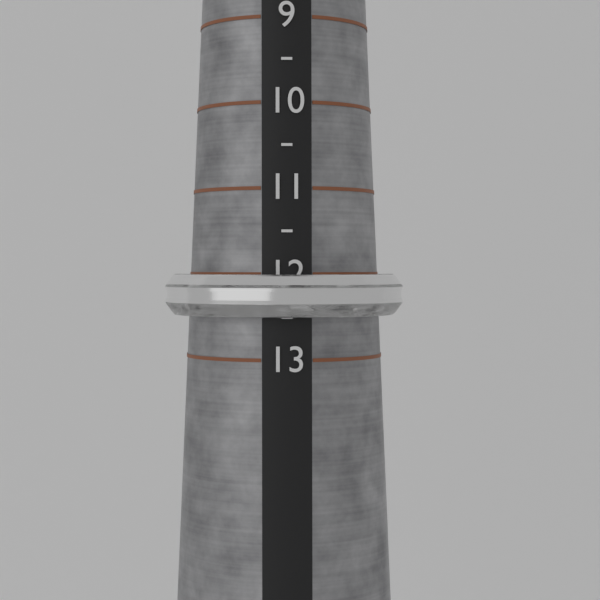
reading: 12.5 (no unit)
